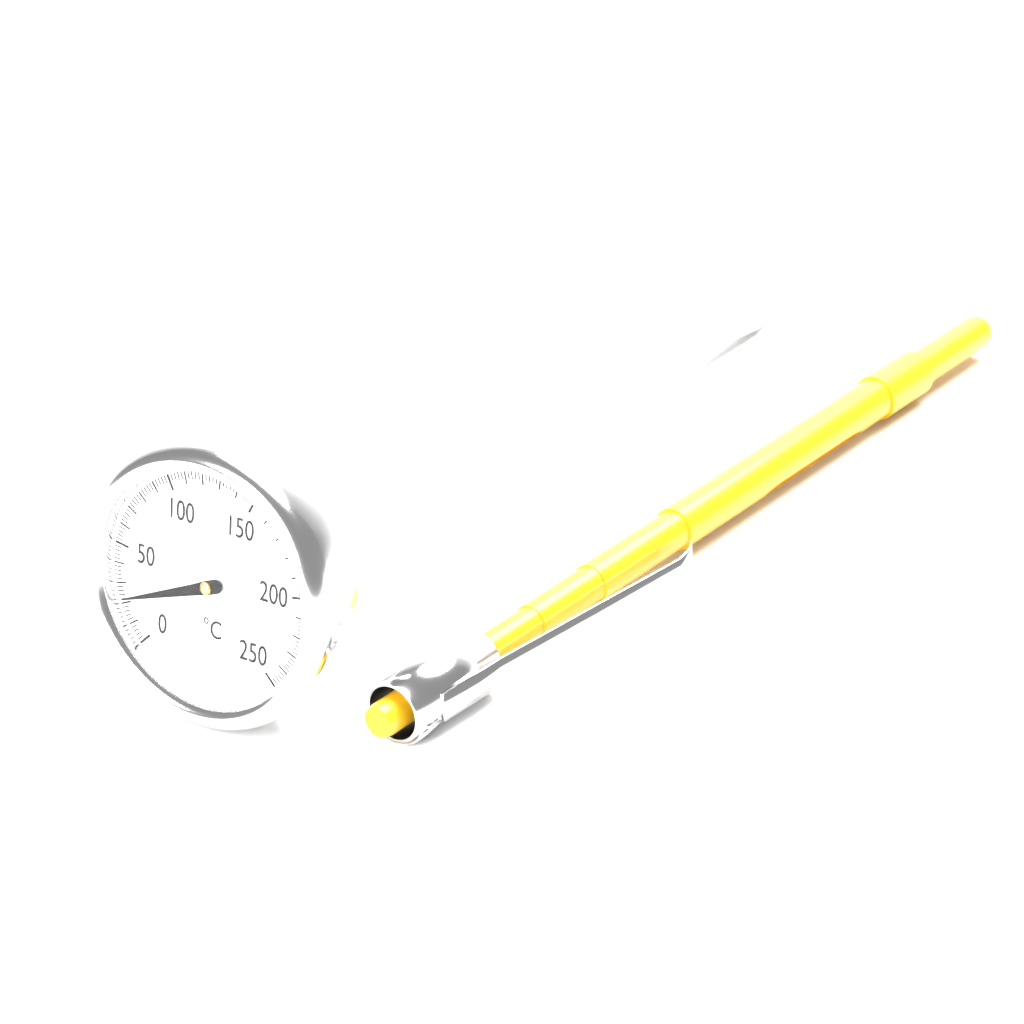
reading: 22 °C
